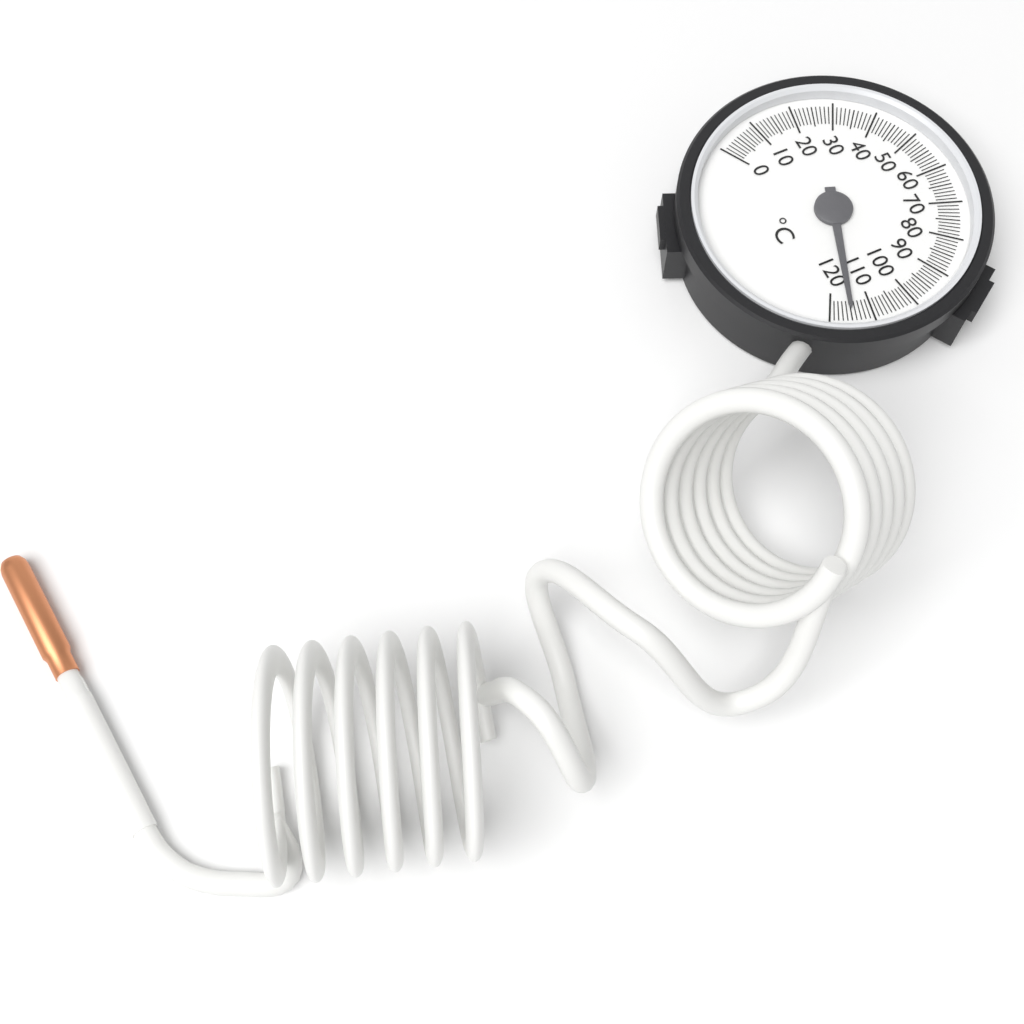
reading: 115 °C
